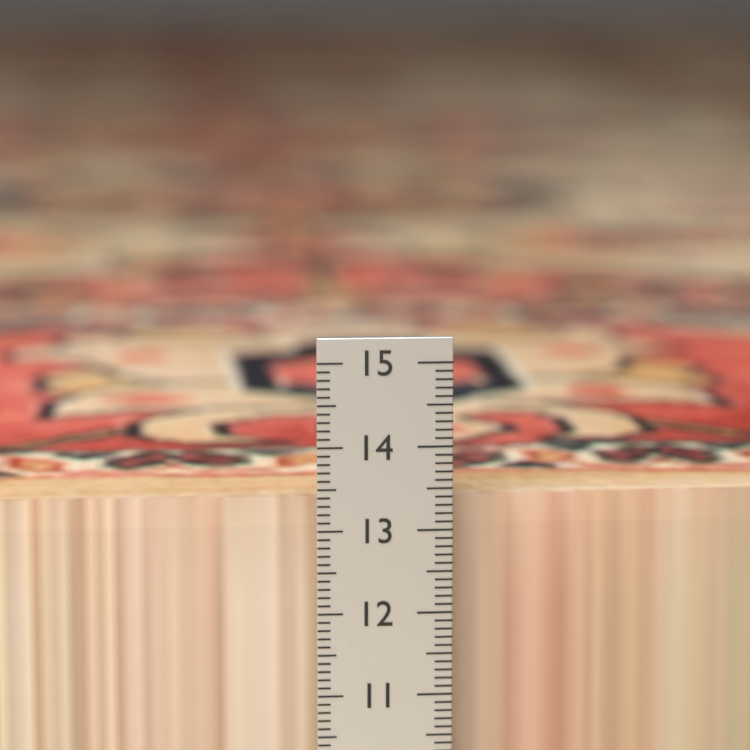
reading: 13.3 cm
